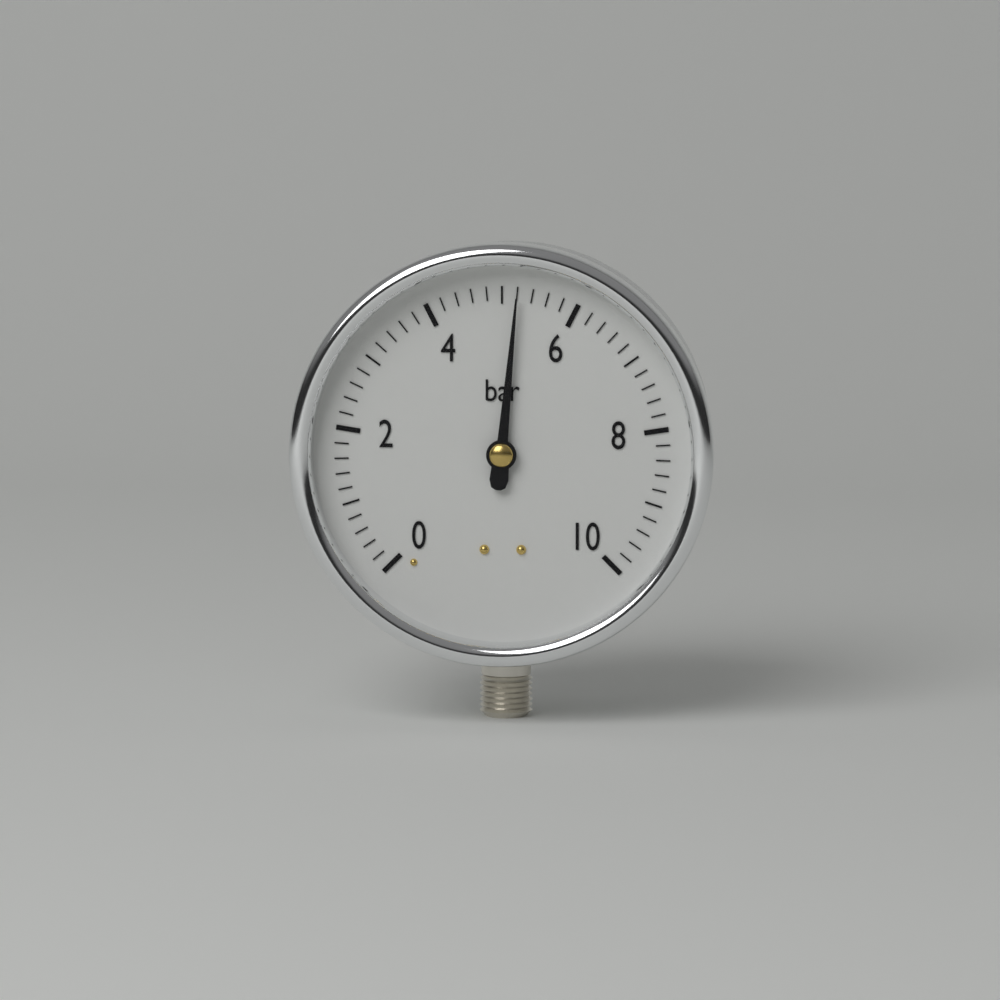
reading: 5.2 bar
